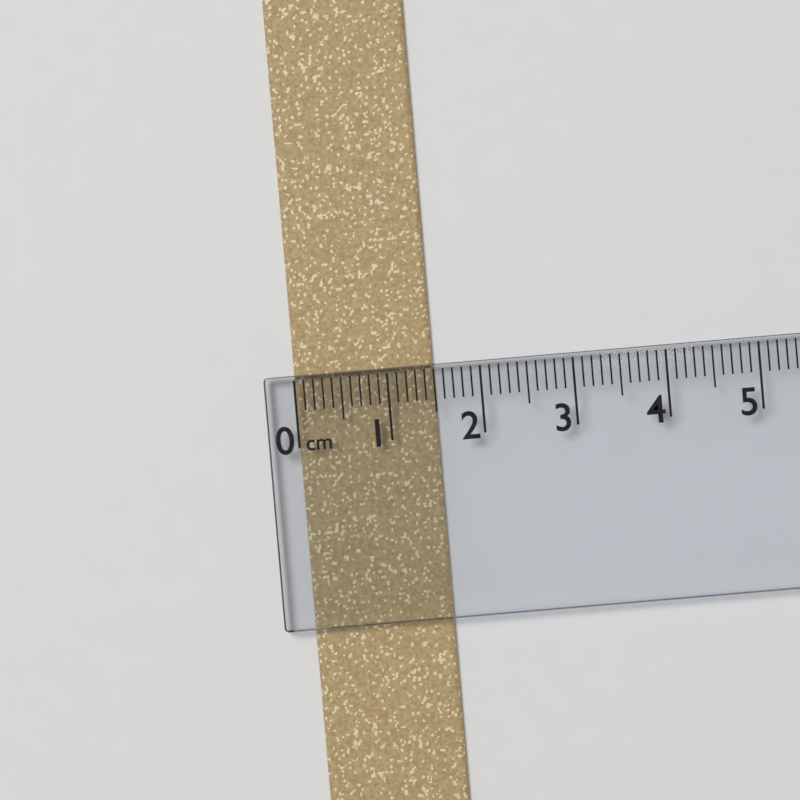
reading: 1.5 cm
